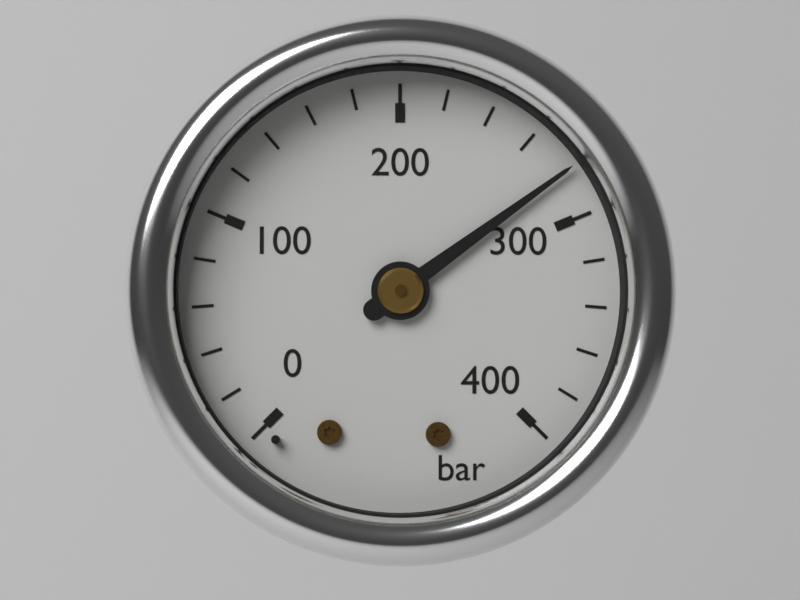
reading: 280 bar
